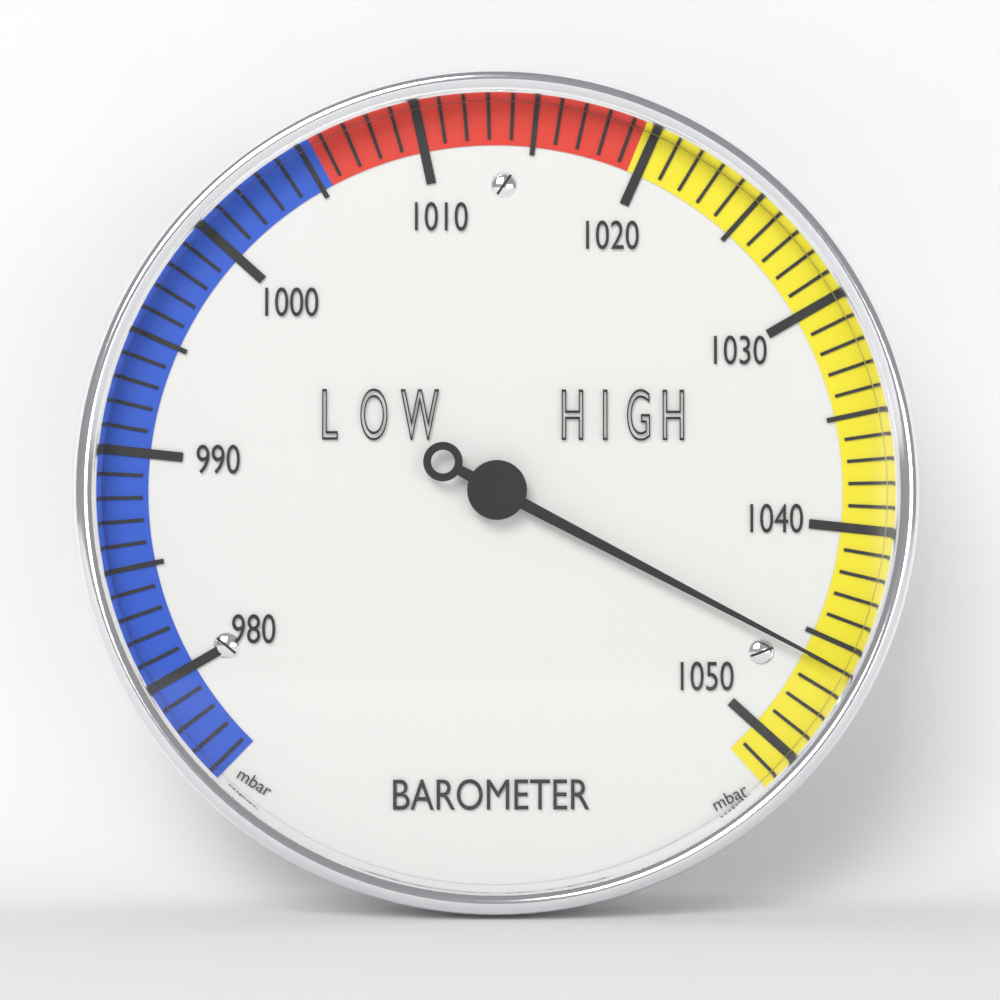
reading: 1046 mbar
